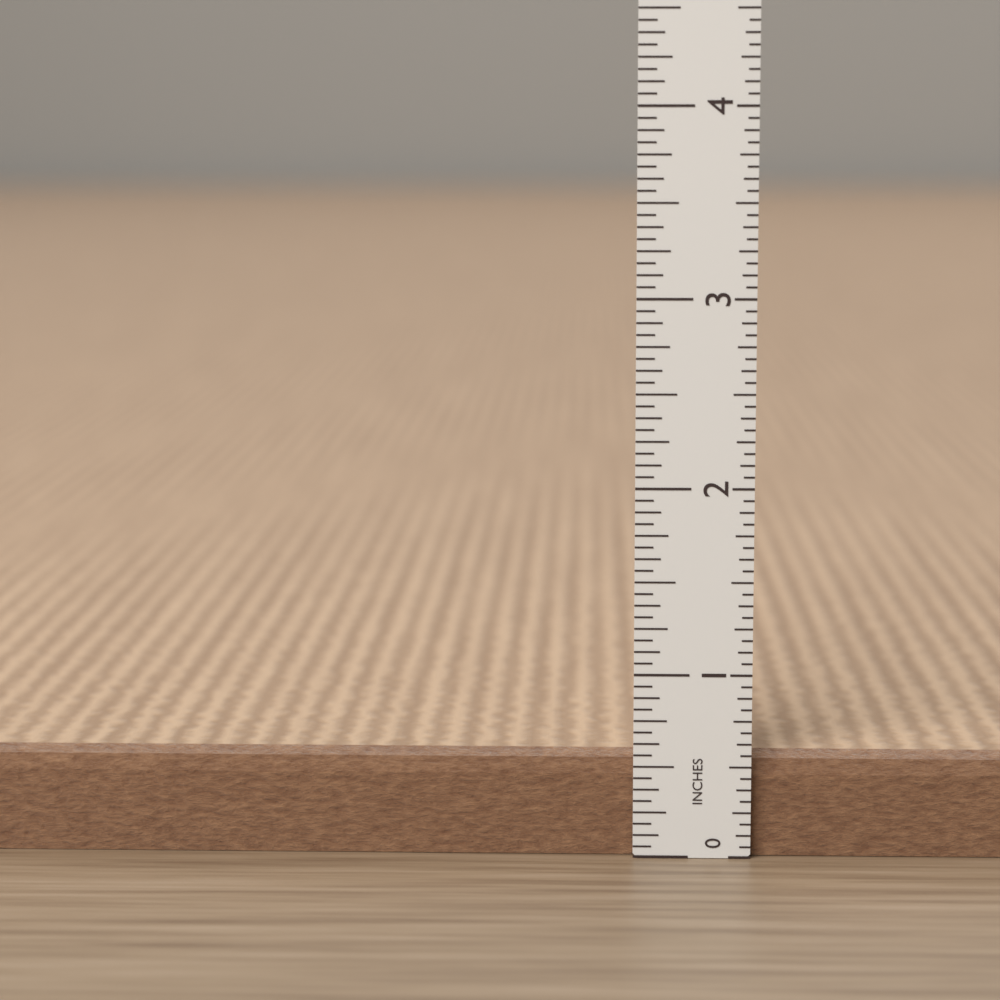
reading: 0.5625 in
